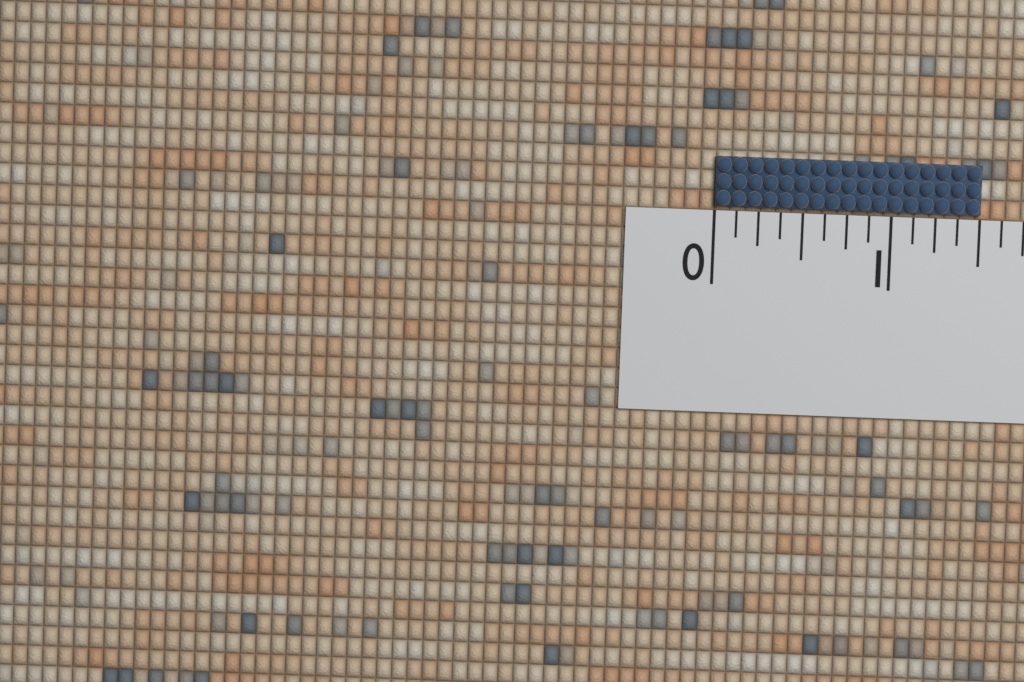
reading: 1.500 (no unit)
